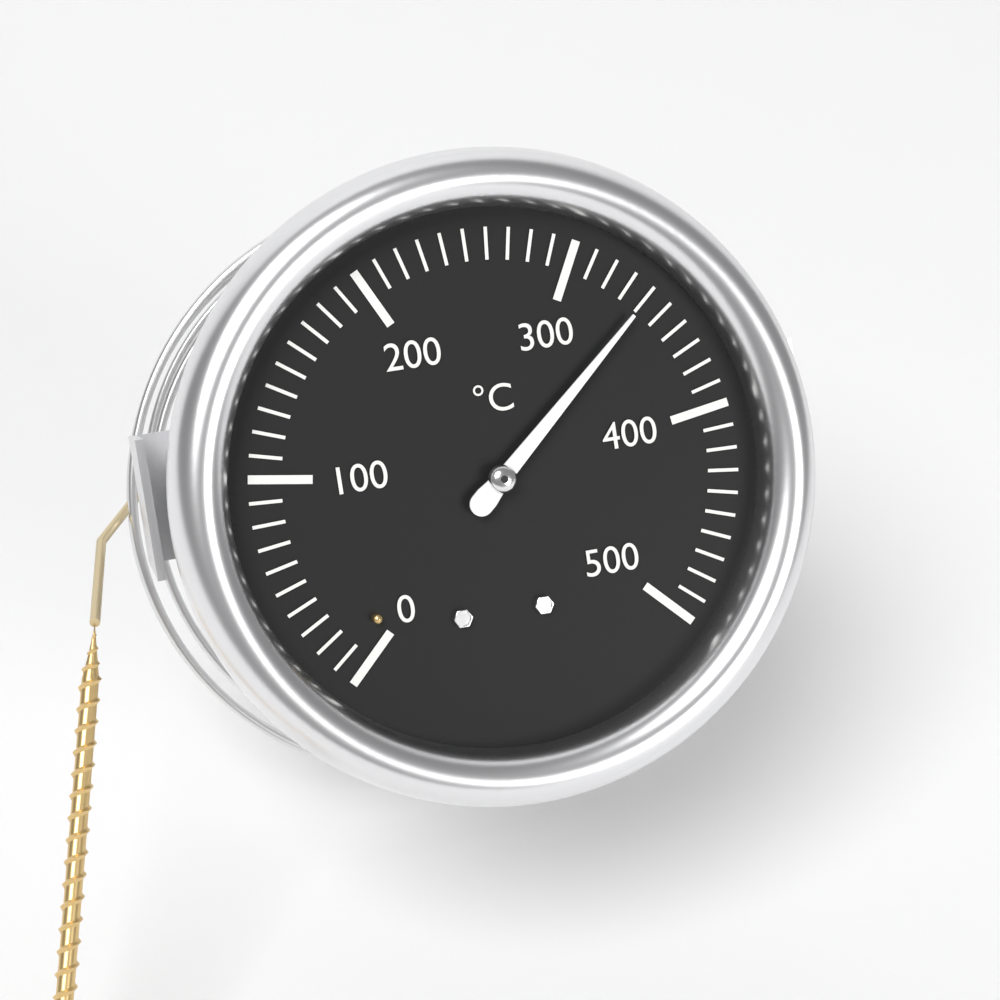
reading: 340 °C
